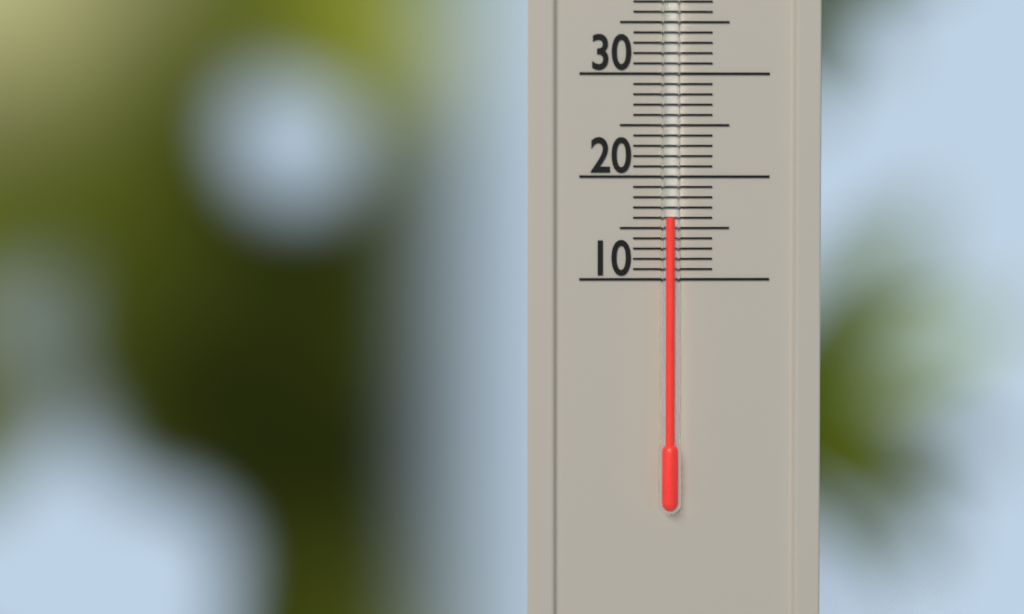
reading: 16 °C
